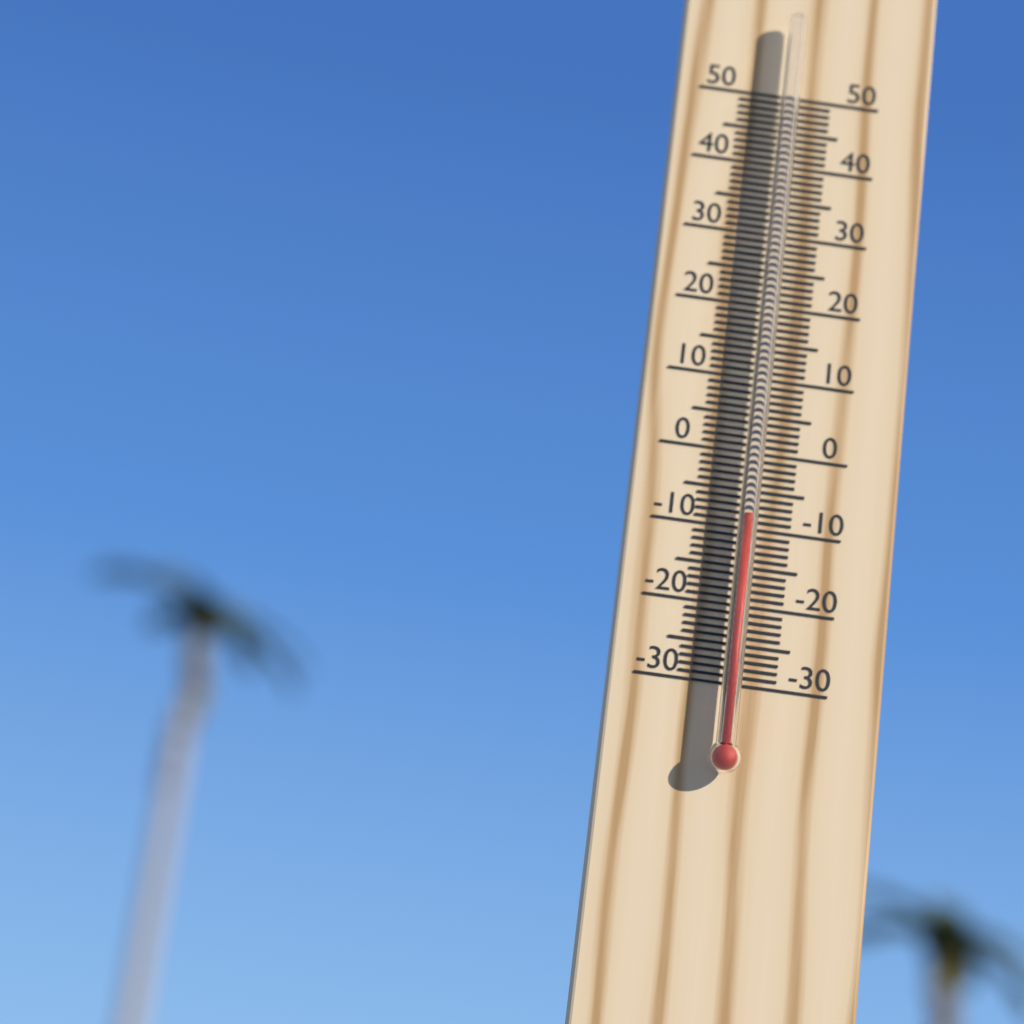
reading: -9 °C
